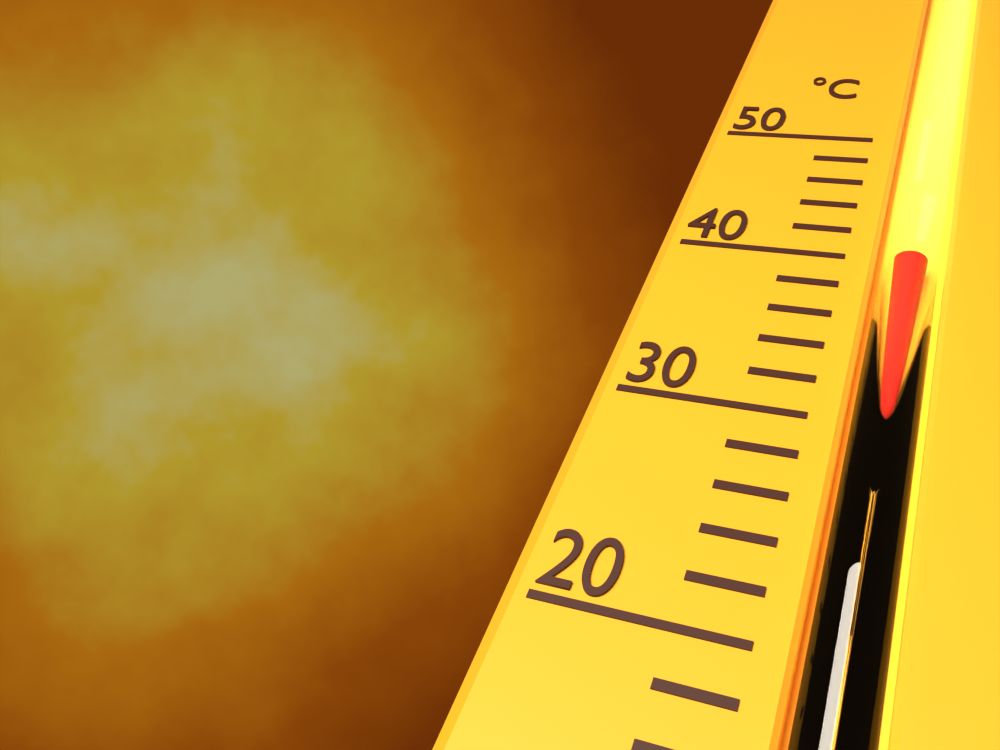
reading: 40 °C
